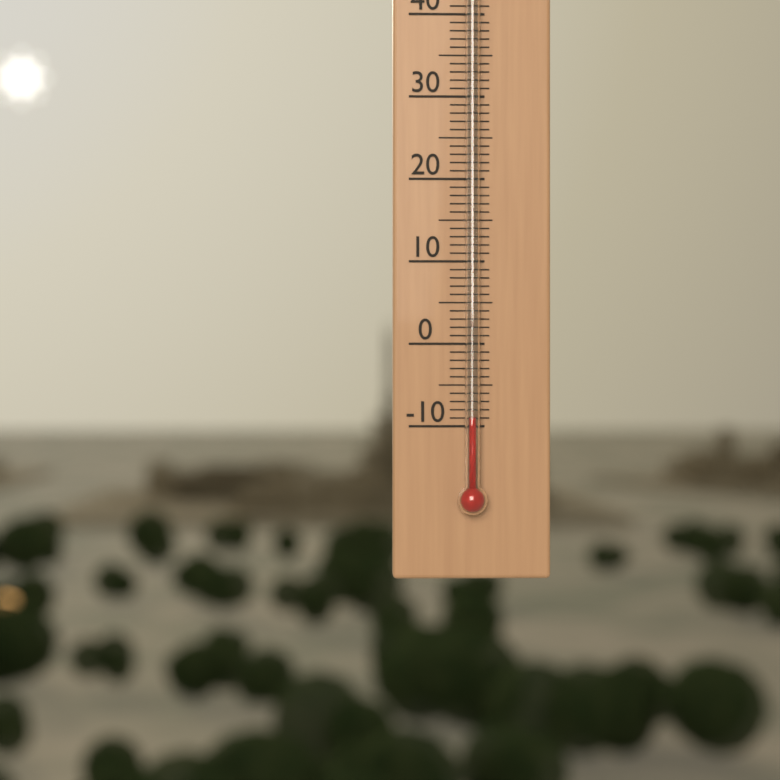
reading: -9 °C
